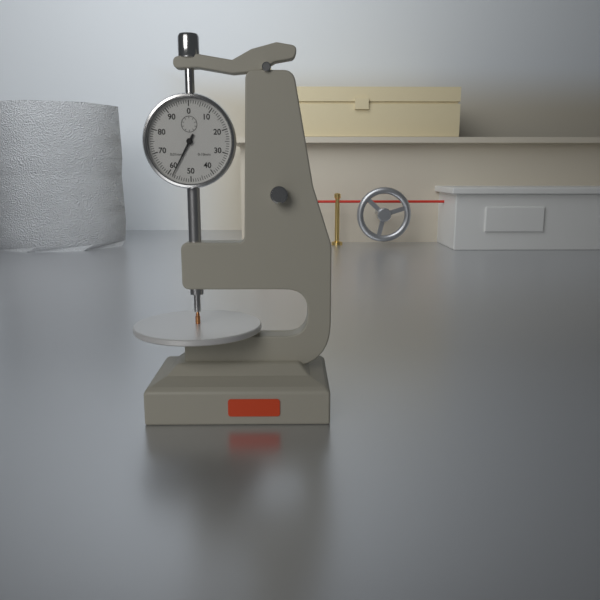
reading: 0.58 mm
